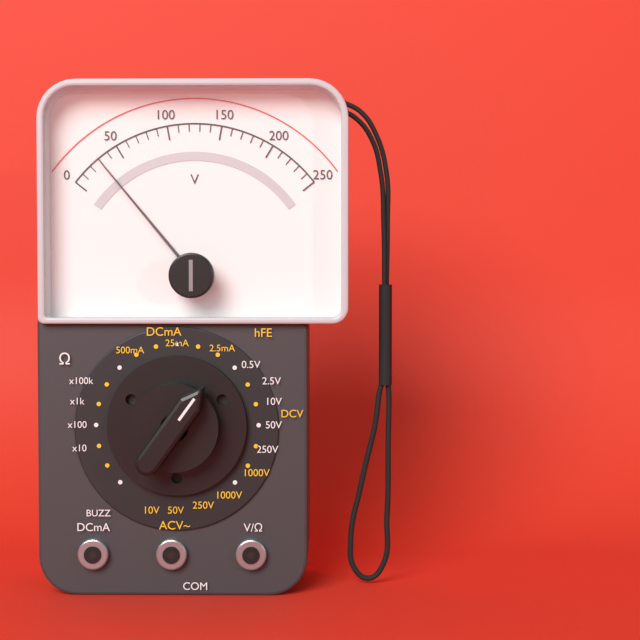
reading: 30 V
